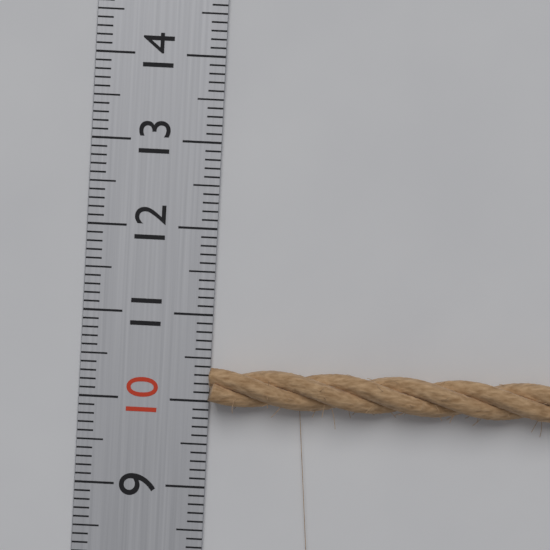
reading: 10.4 (no unit)
